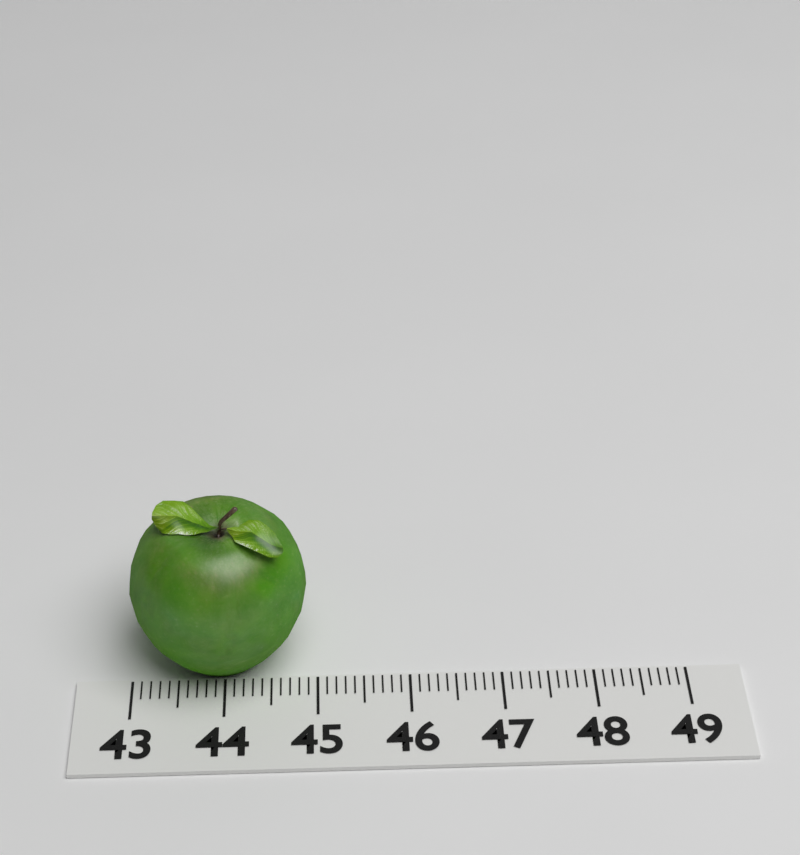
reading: 44.9 (no unit)
